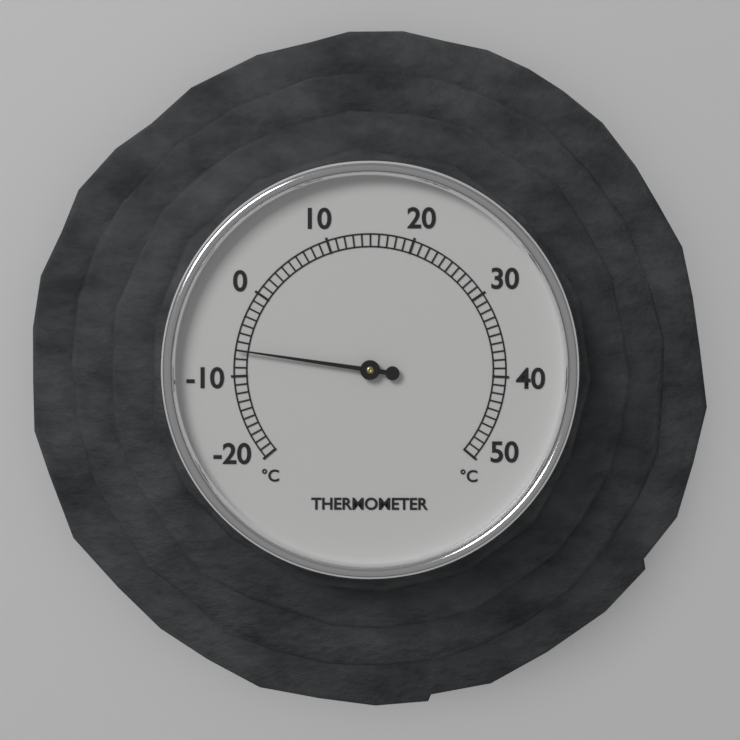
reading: -7 °C
